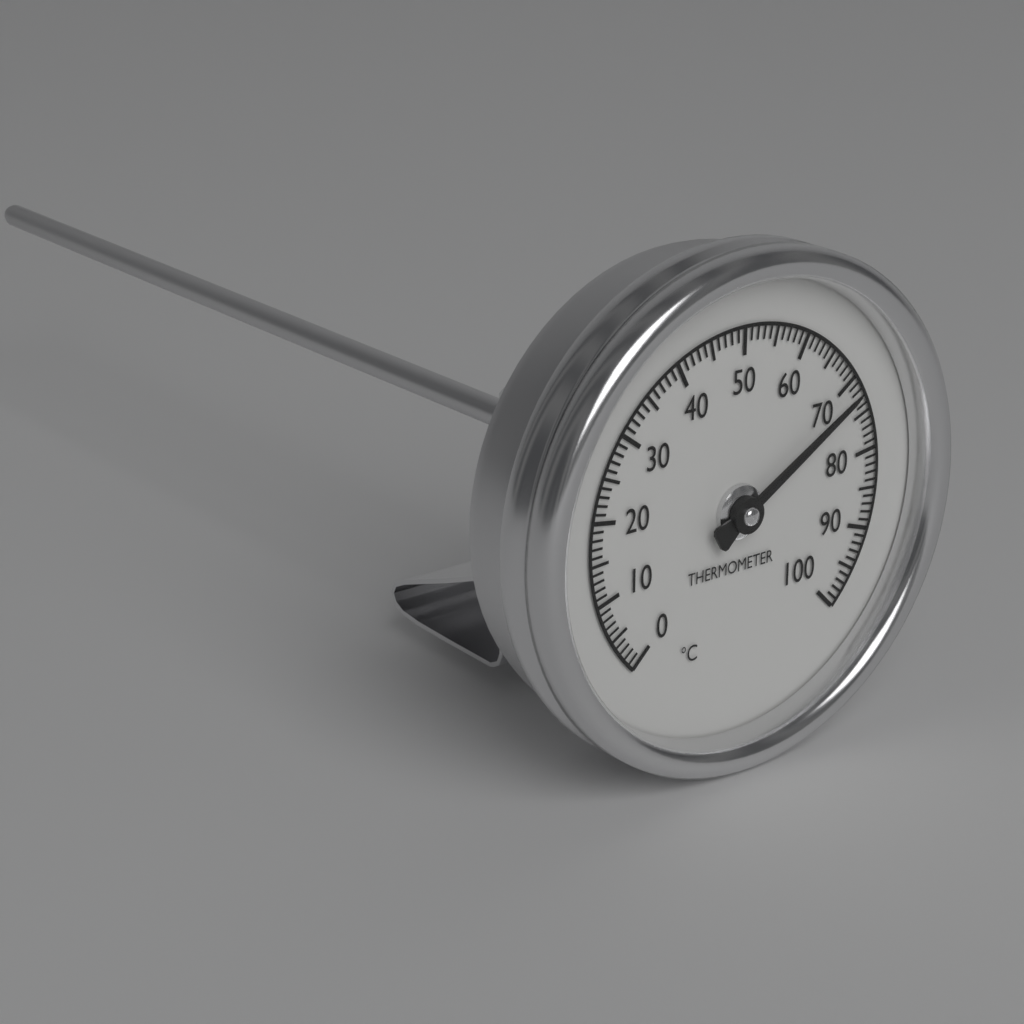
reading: 72 °C
